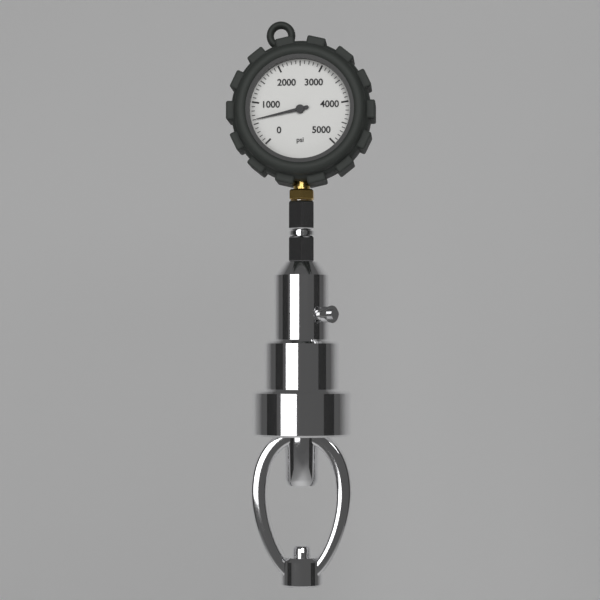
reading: 600 psi
